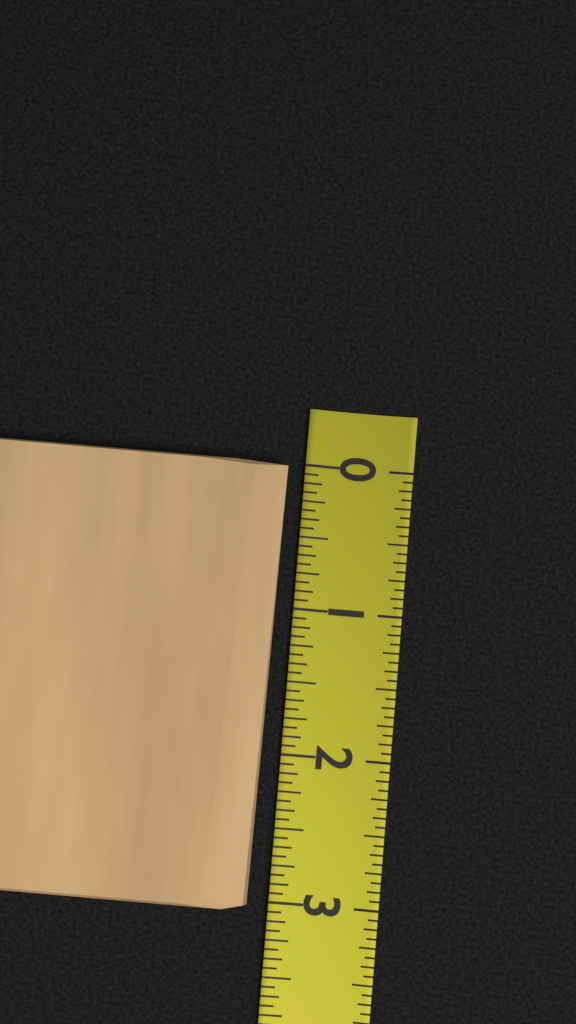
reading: 3.0625 (no unit)
